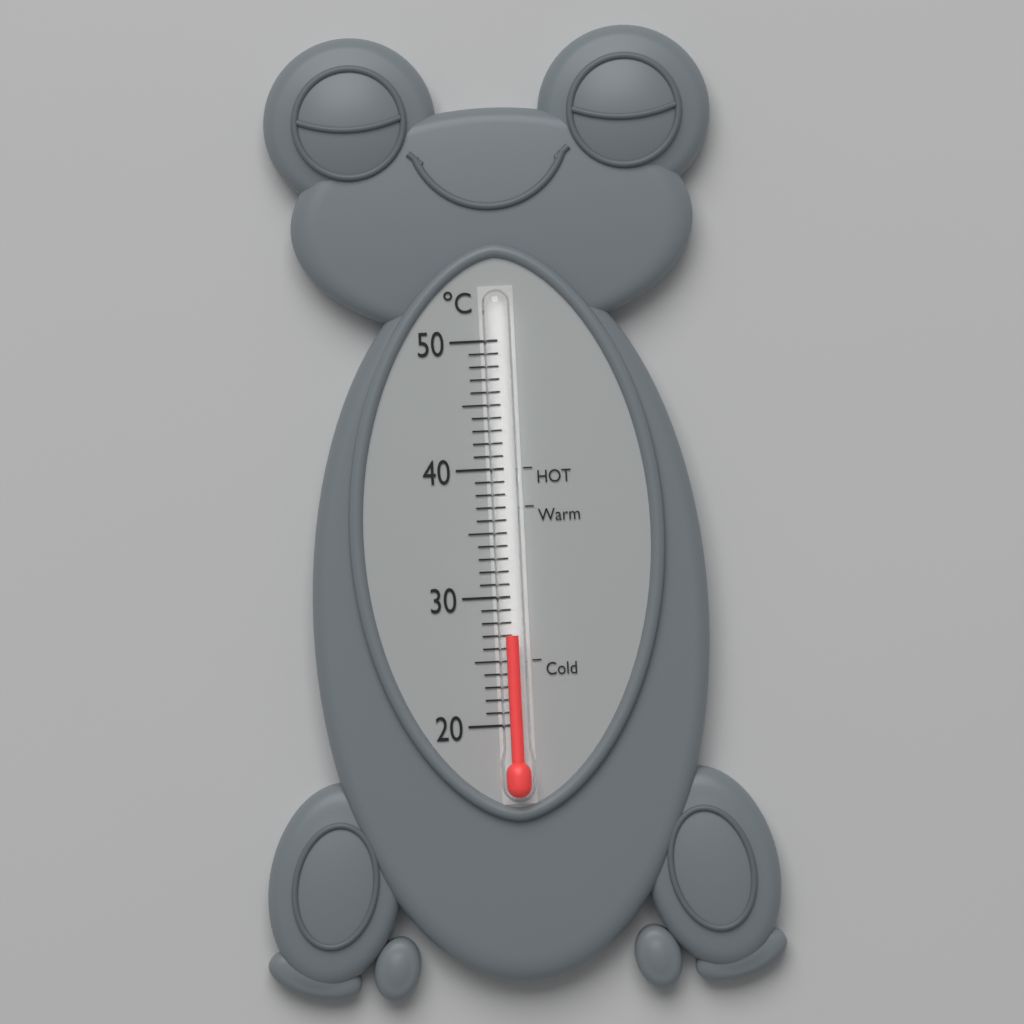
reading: 27 °C
